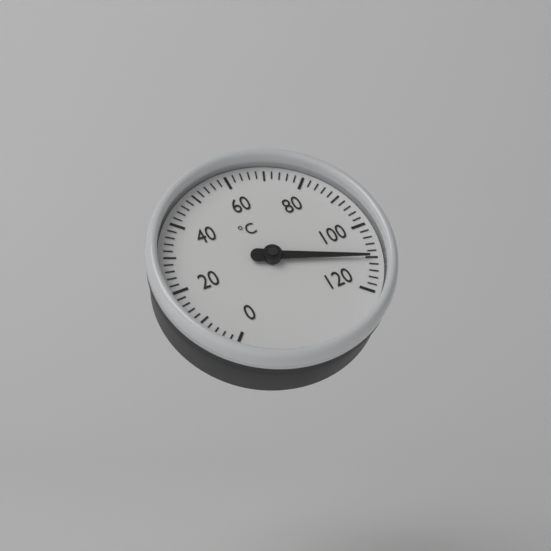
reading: 110 °C
